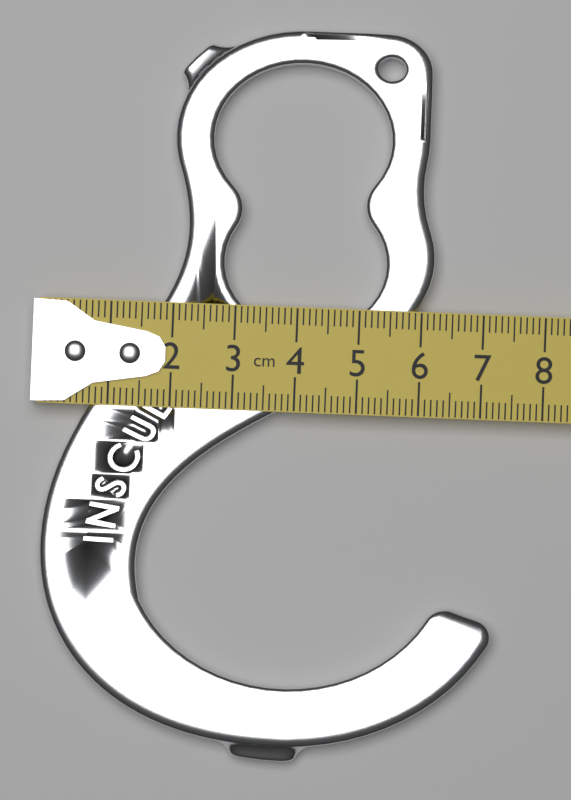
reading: 7.3 cm
